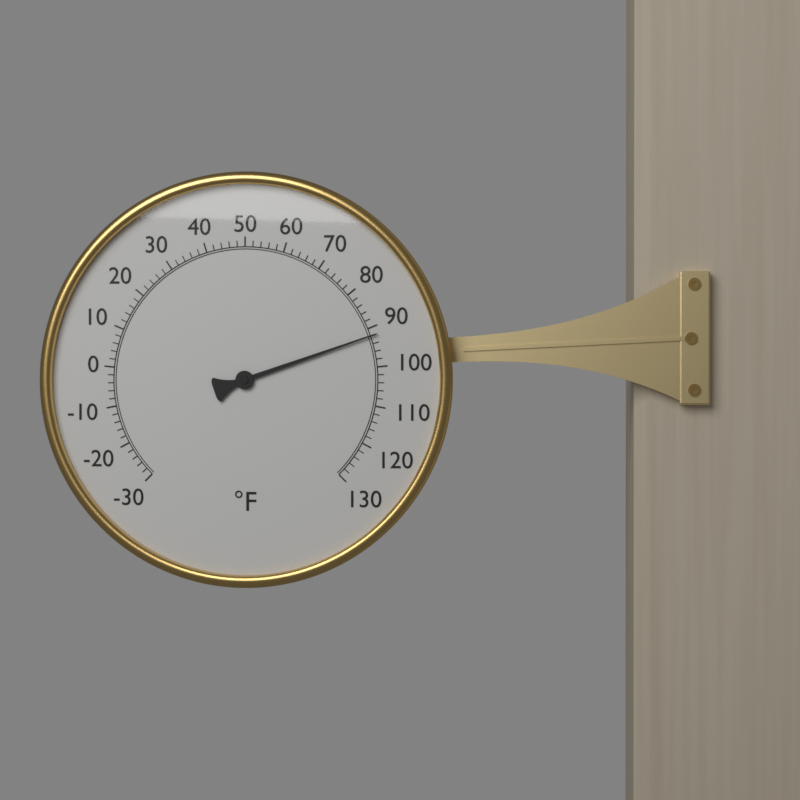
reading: 92 °F
